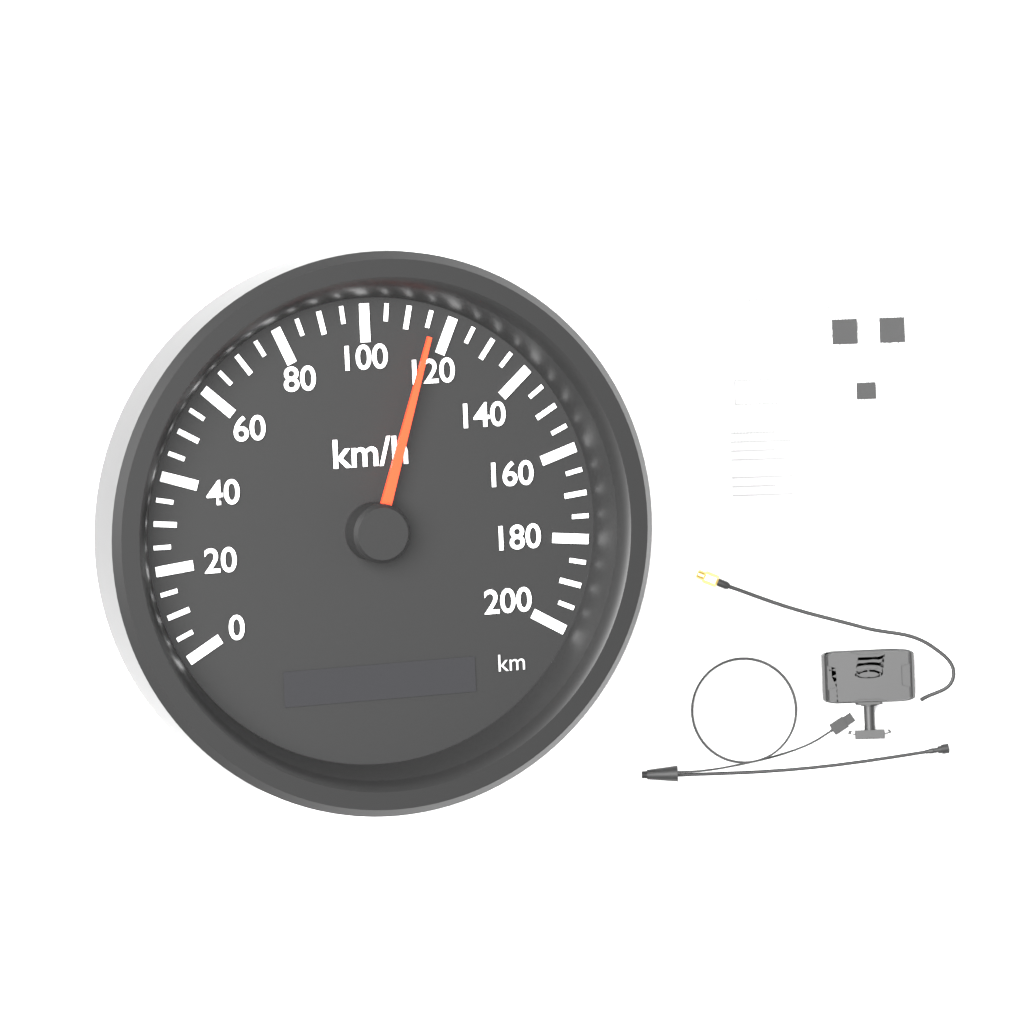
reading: 115 km/h
